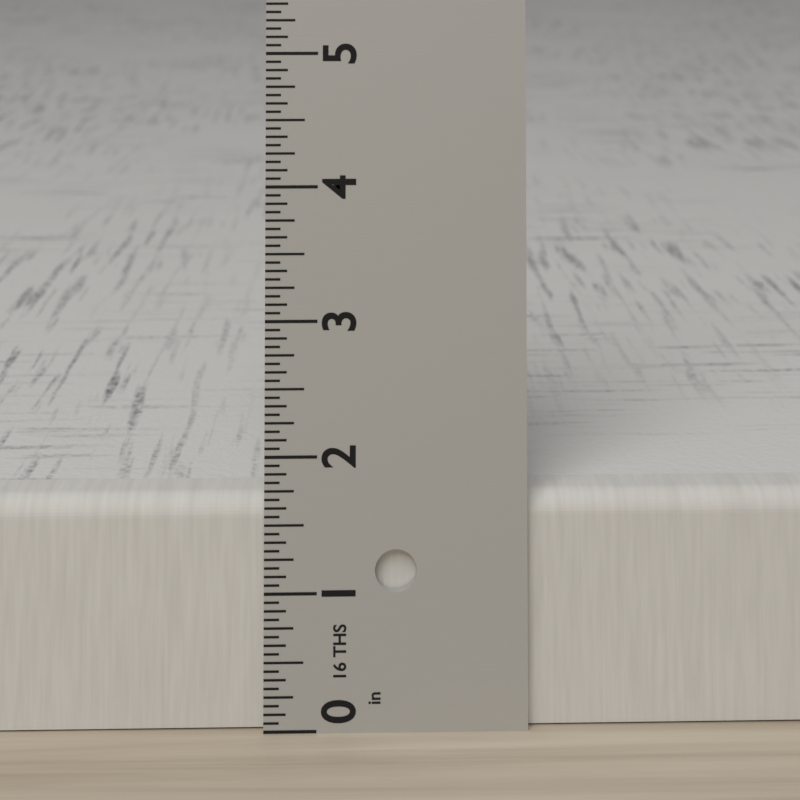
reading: 1.6875 in
